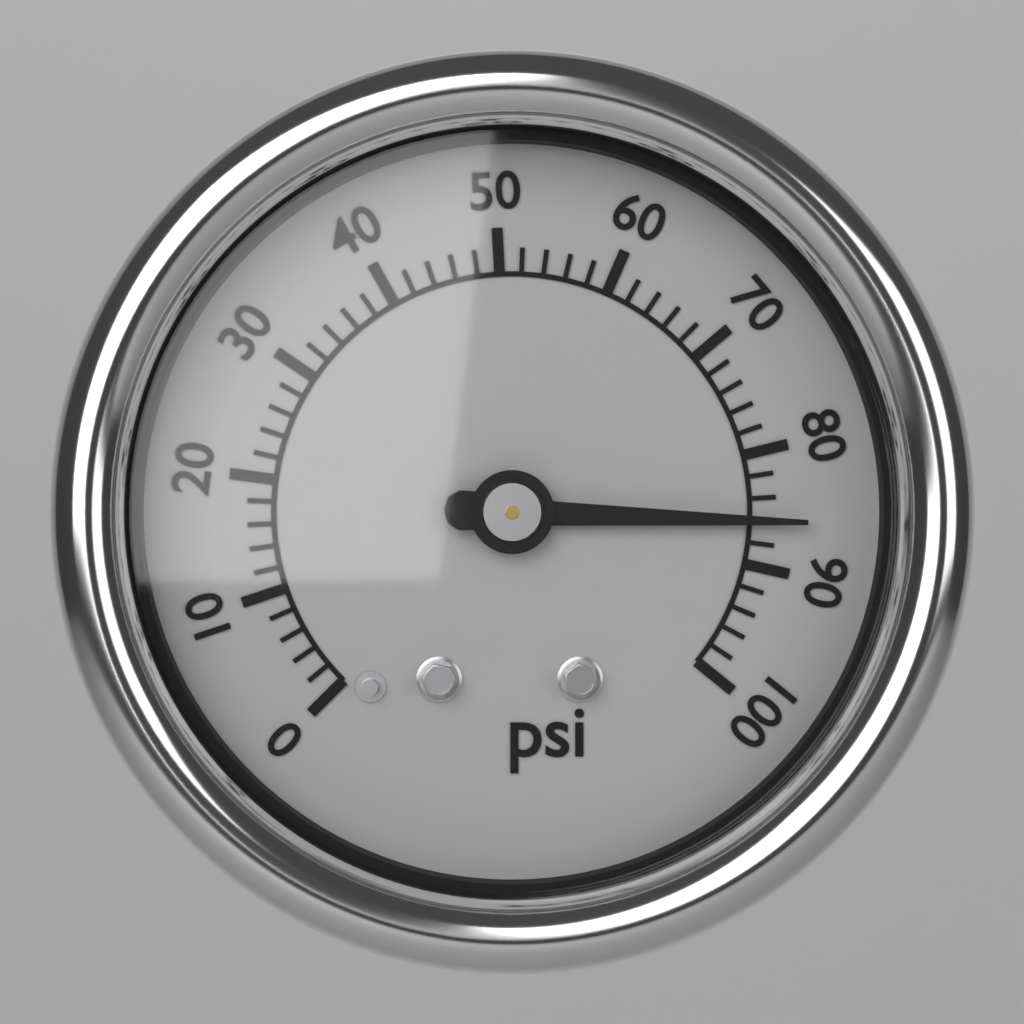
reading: 86 psi
